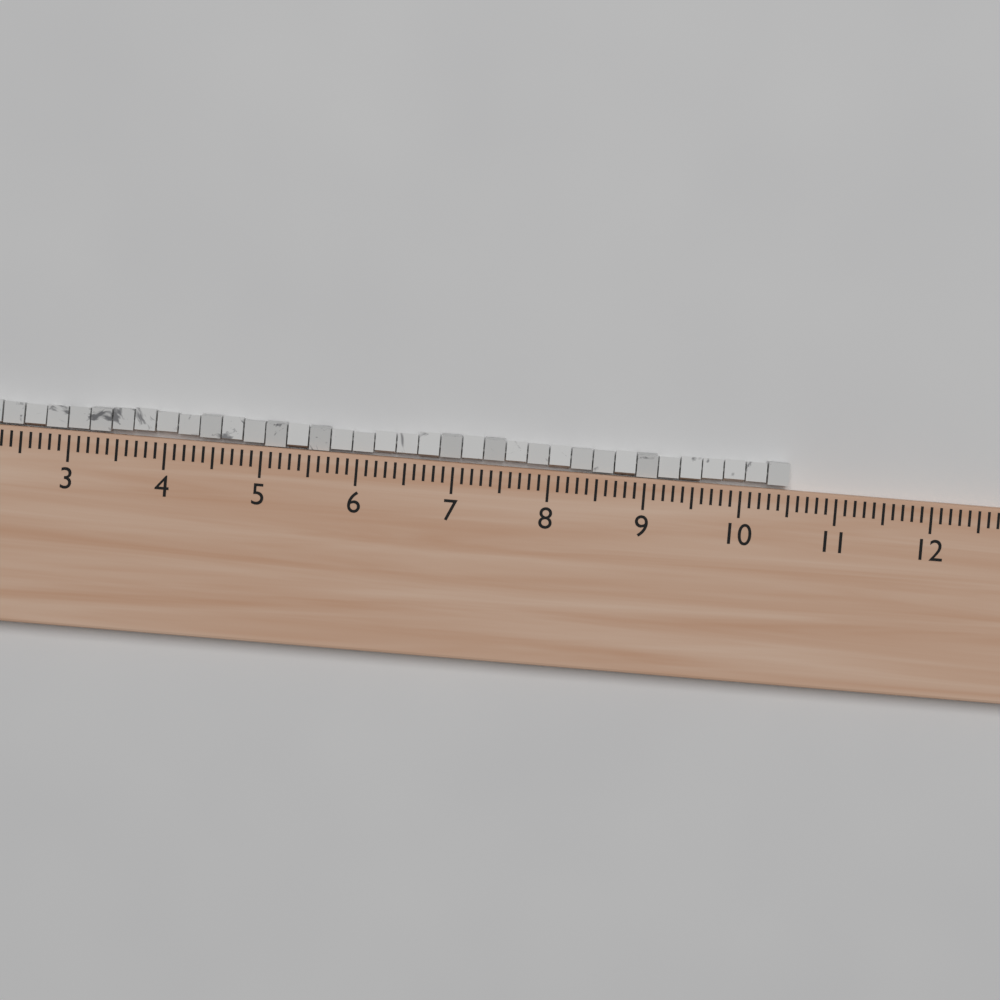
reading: 10.5 (no unit)
